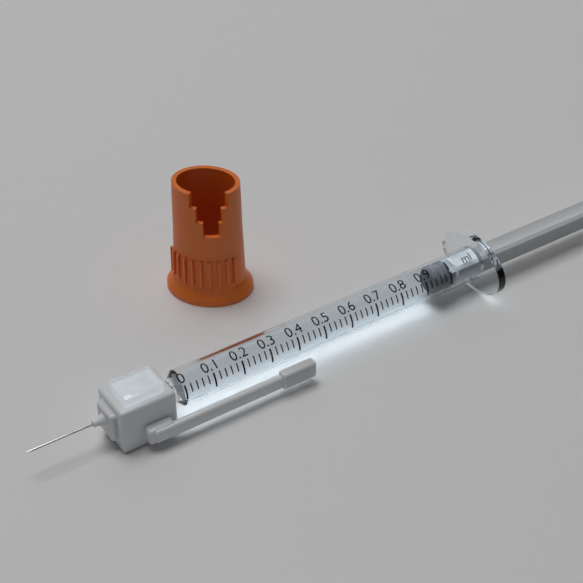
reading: 0.94 ml
